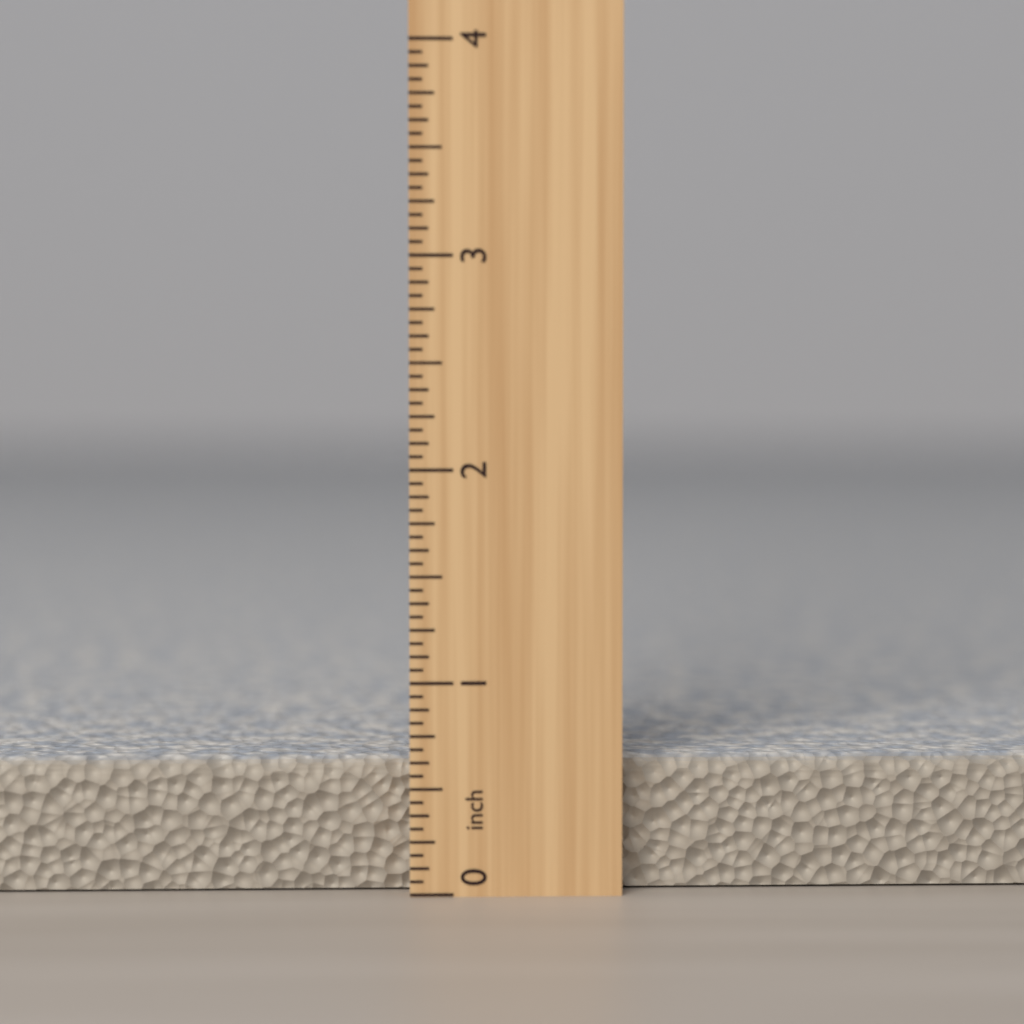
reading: 0.6250 inch
